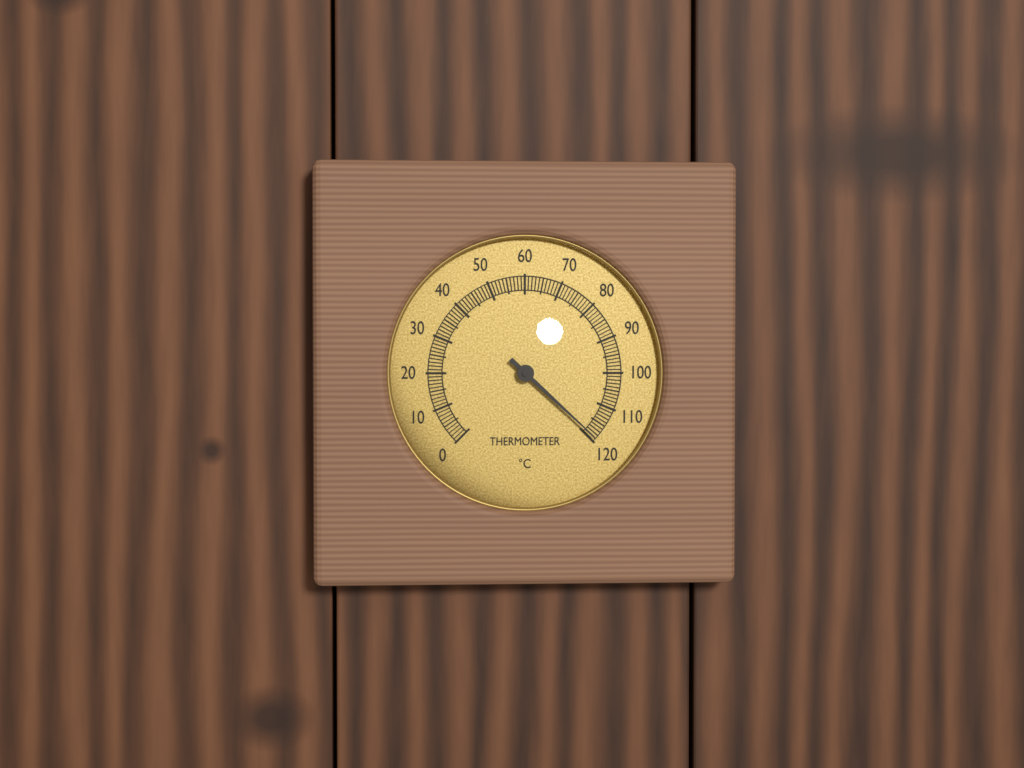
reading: 119 °C
